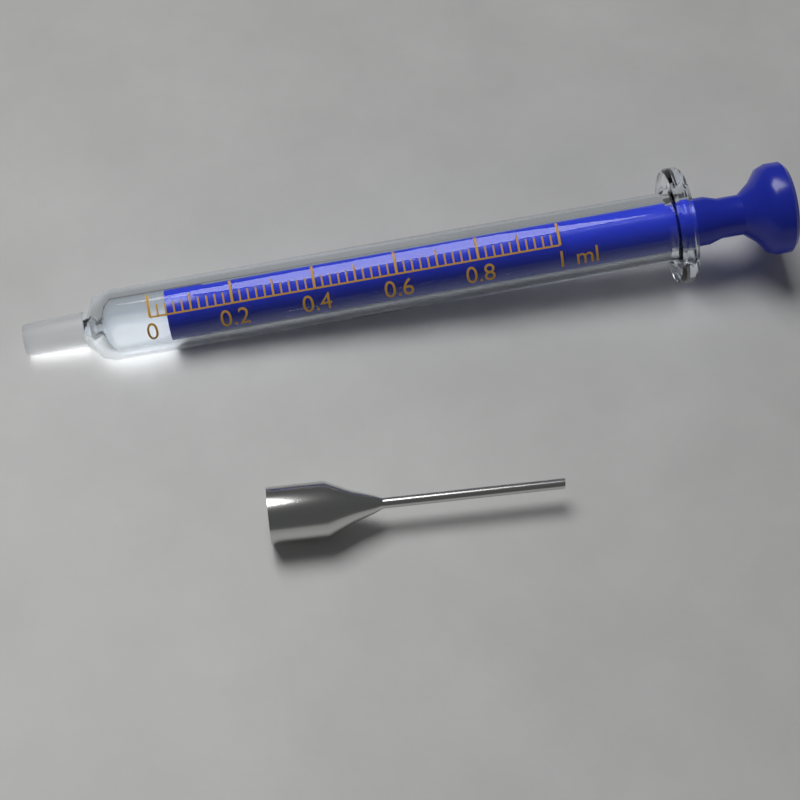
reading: 0.04 ml
